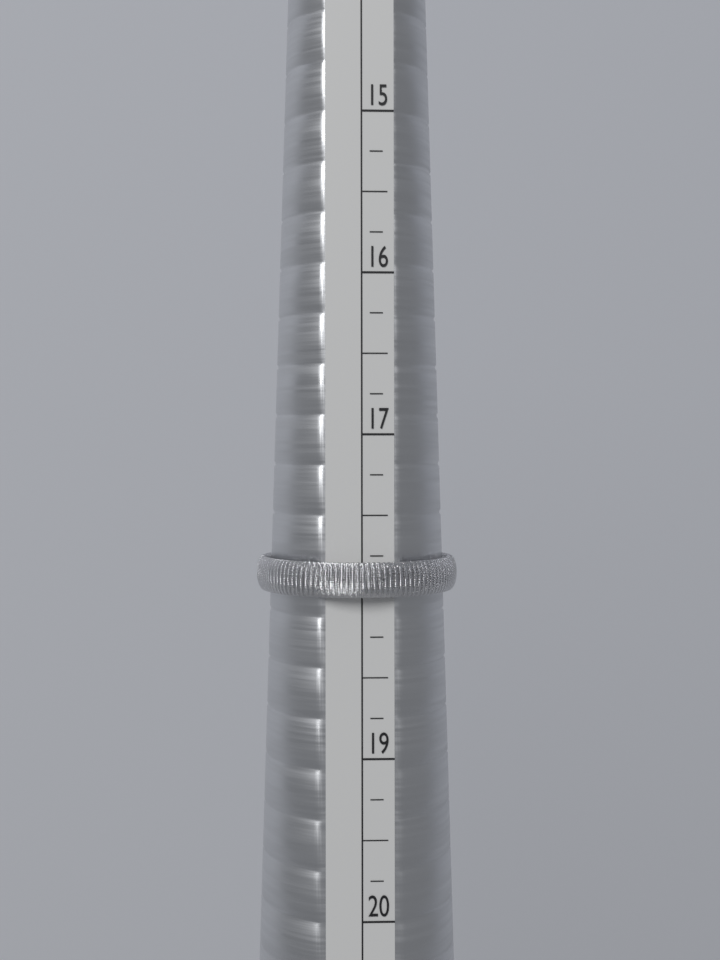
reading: 18.00 (no unit)
